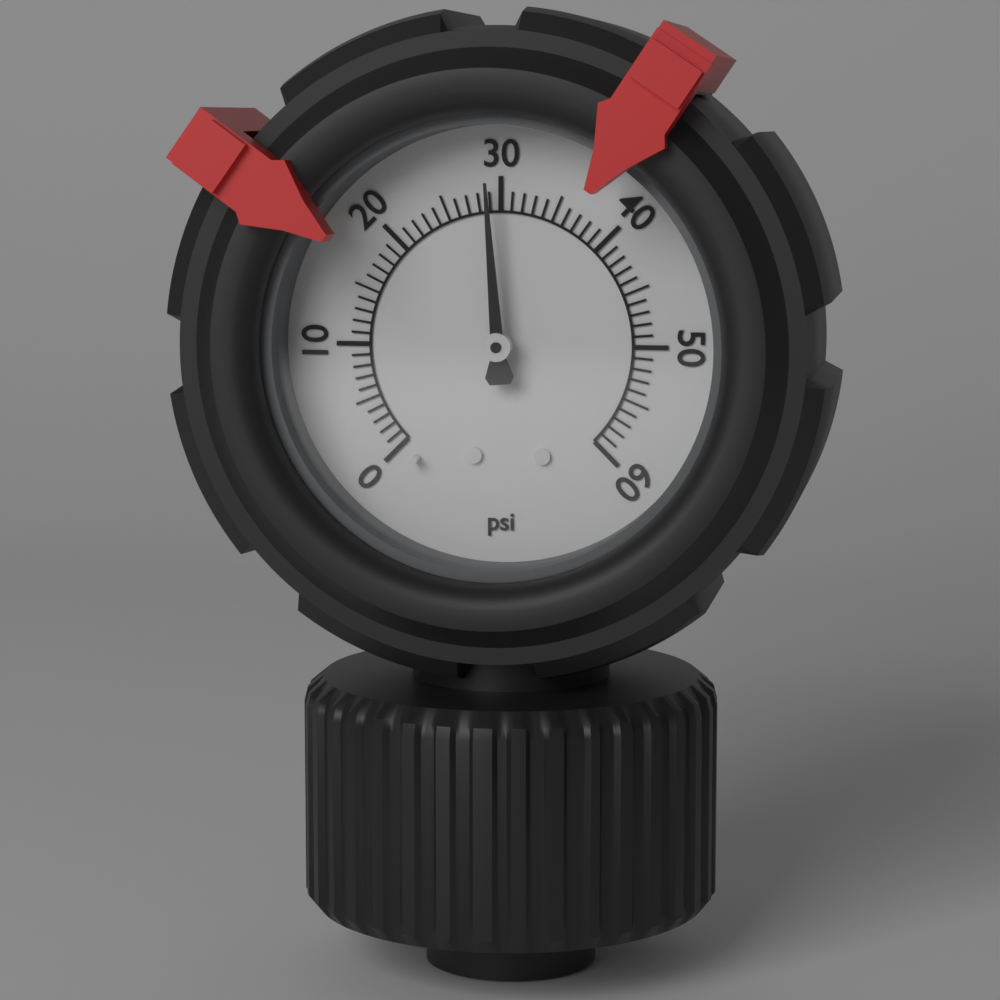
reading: 29 psi
